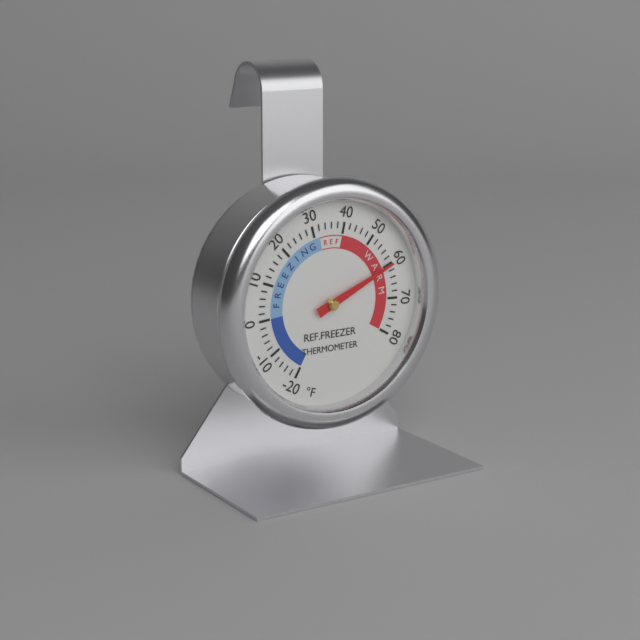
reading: 60 °F
